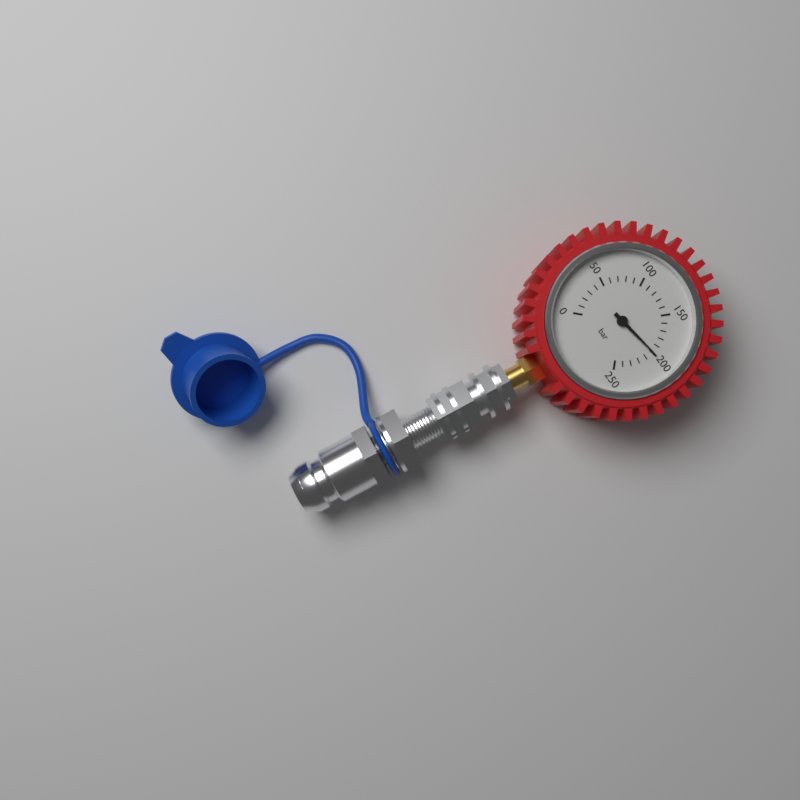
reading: 200 bar
